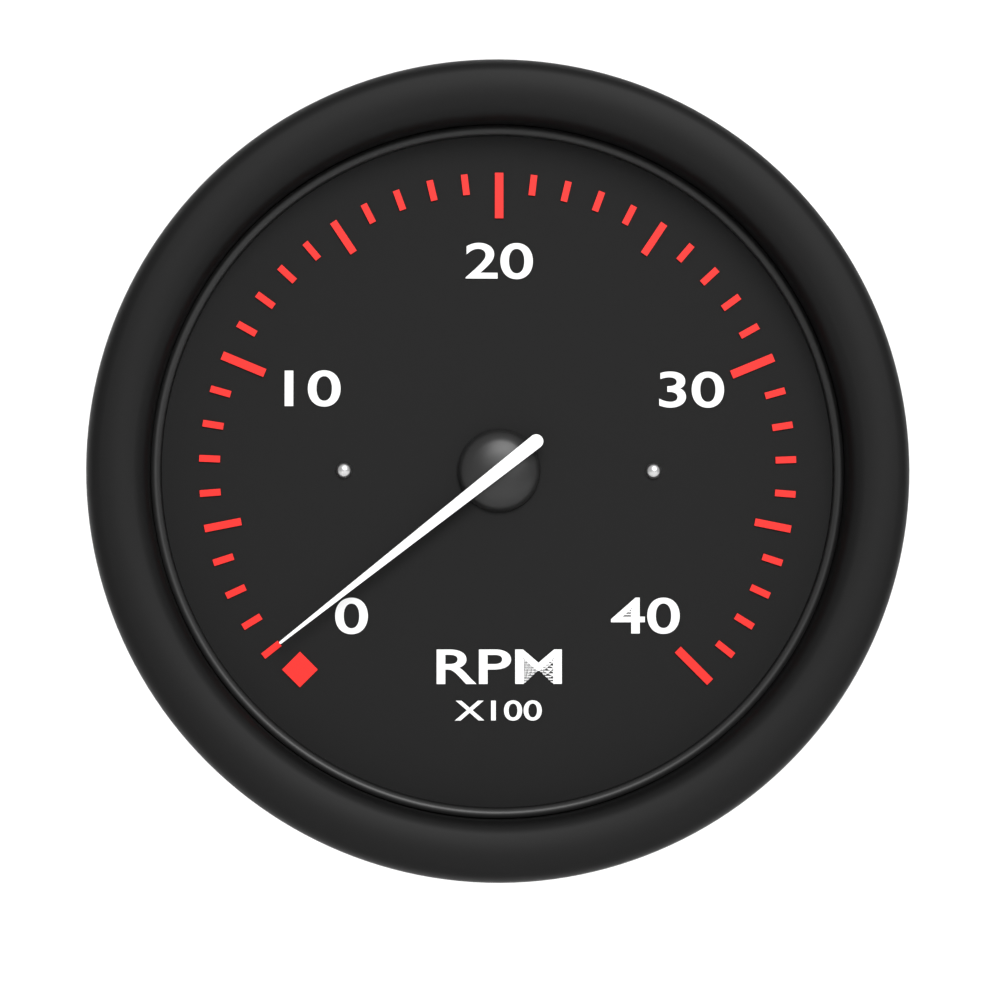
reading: 1 RPM x100
